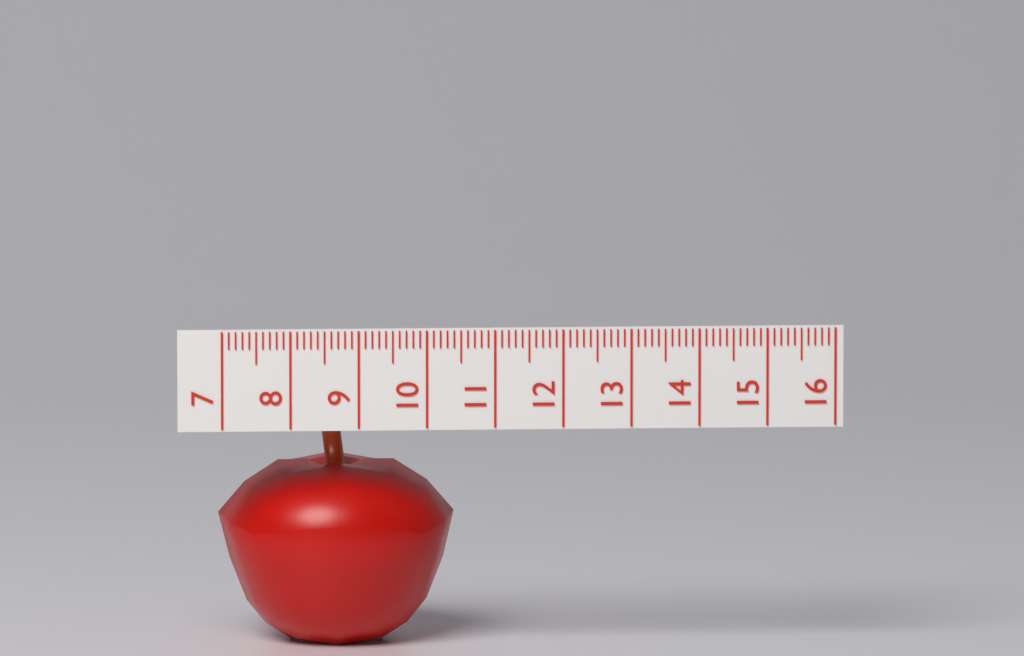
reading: 10.5 (no unit)
